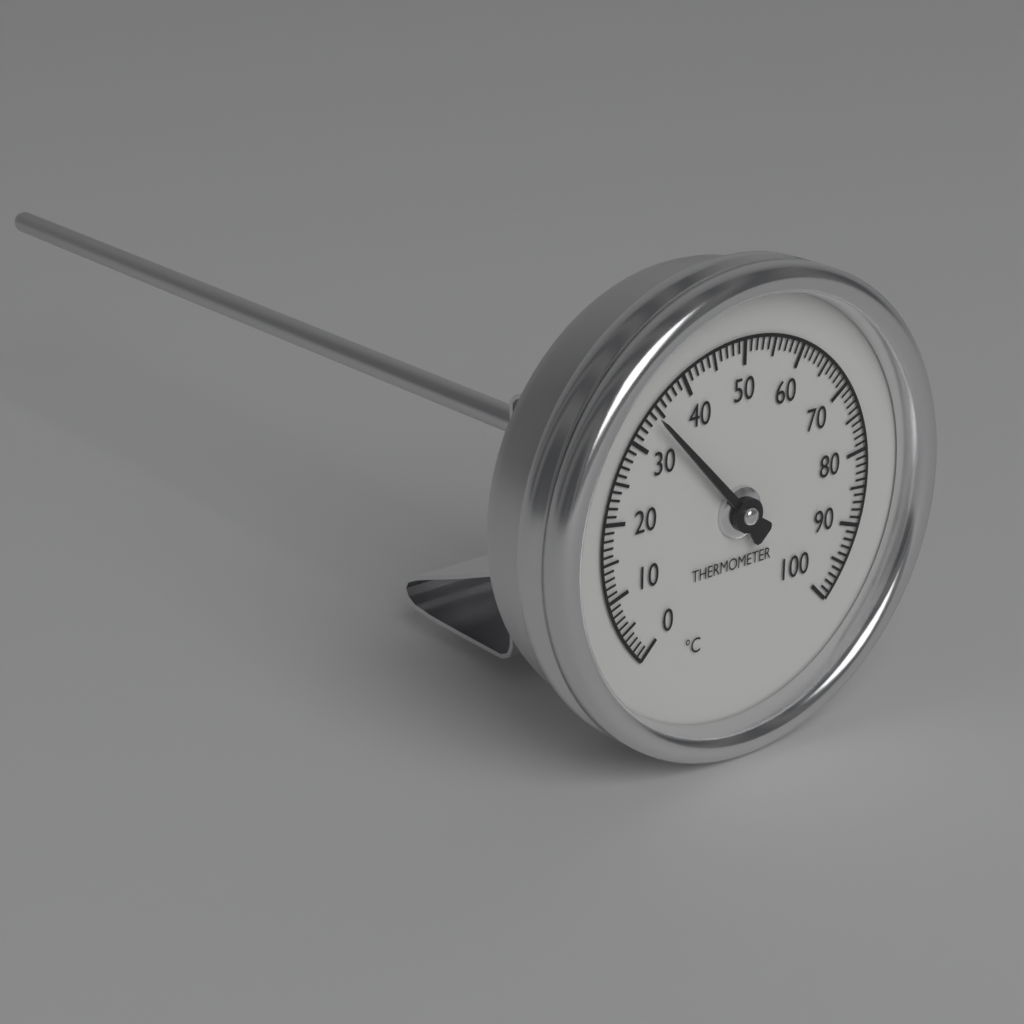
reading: 34 °C
